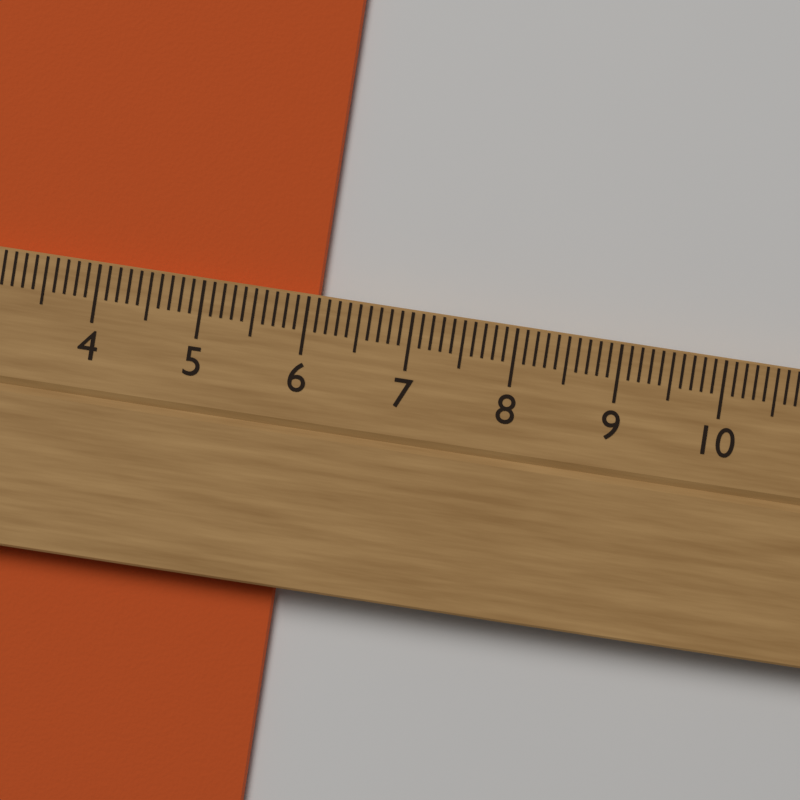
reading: 6.1 cm
